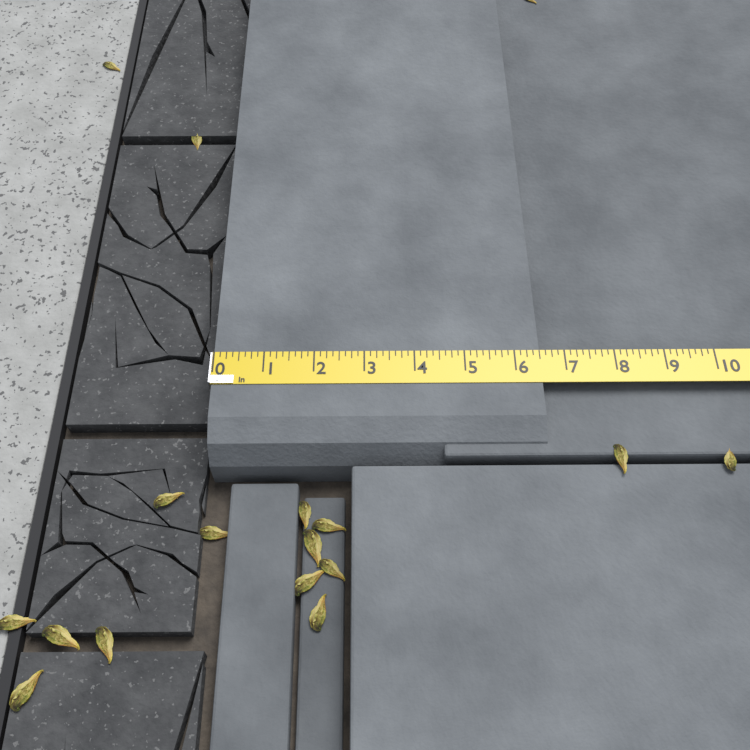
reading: 6.500 in
